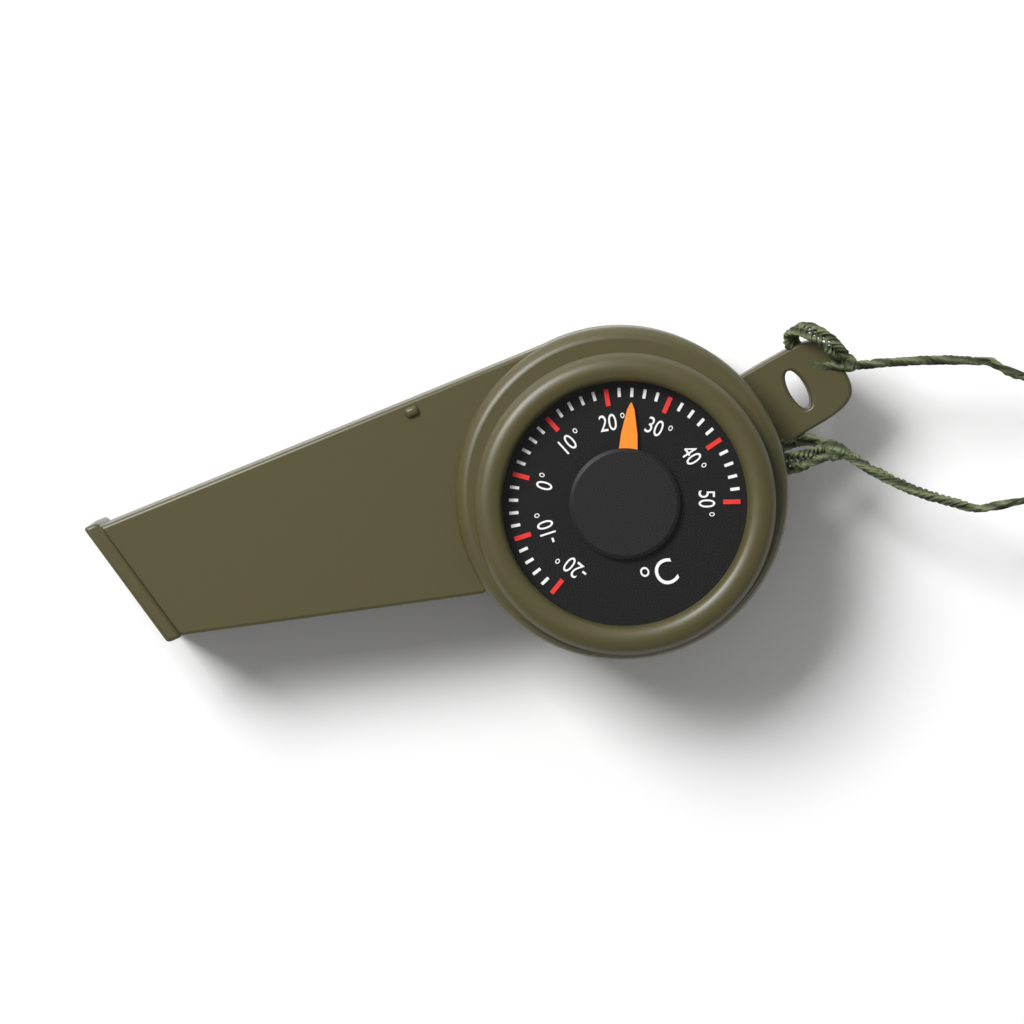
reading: 24 °C
